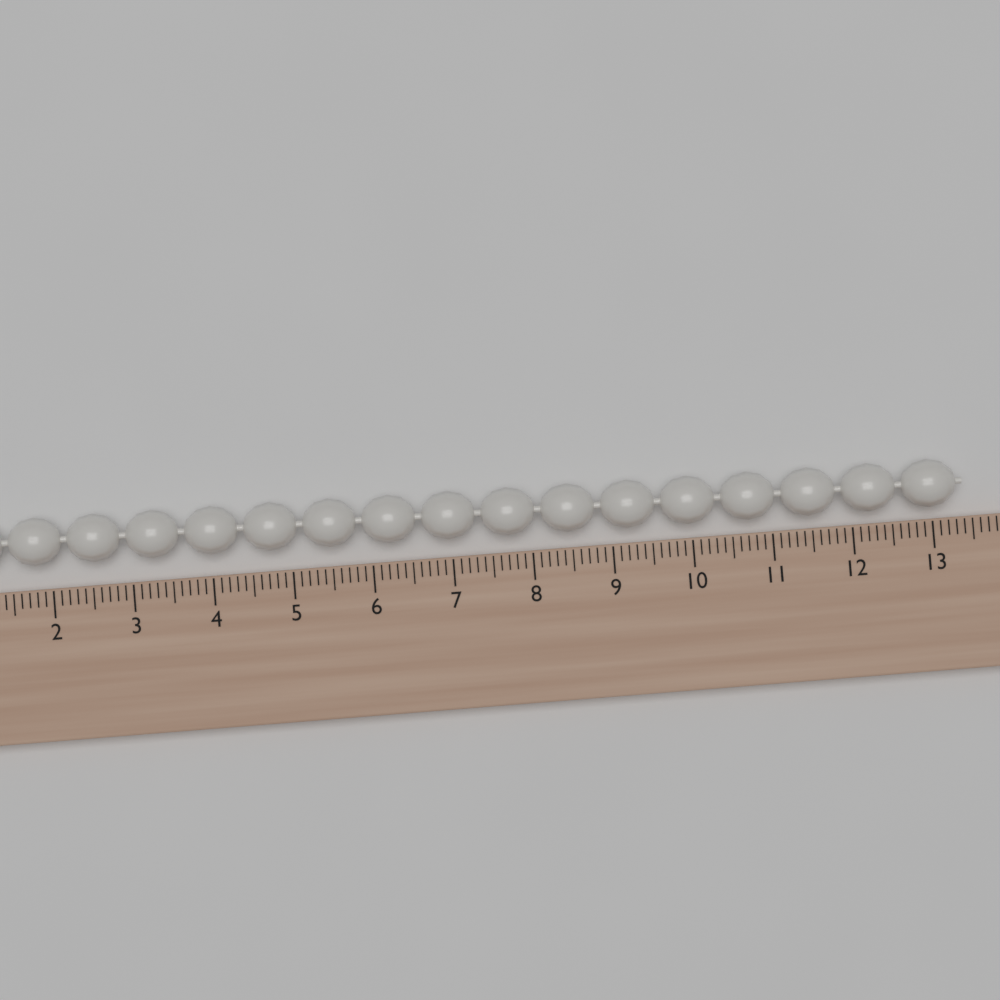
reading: 13.4 (no unit)
